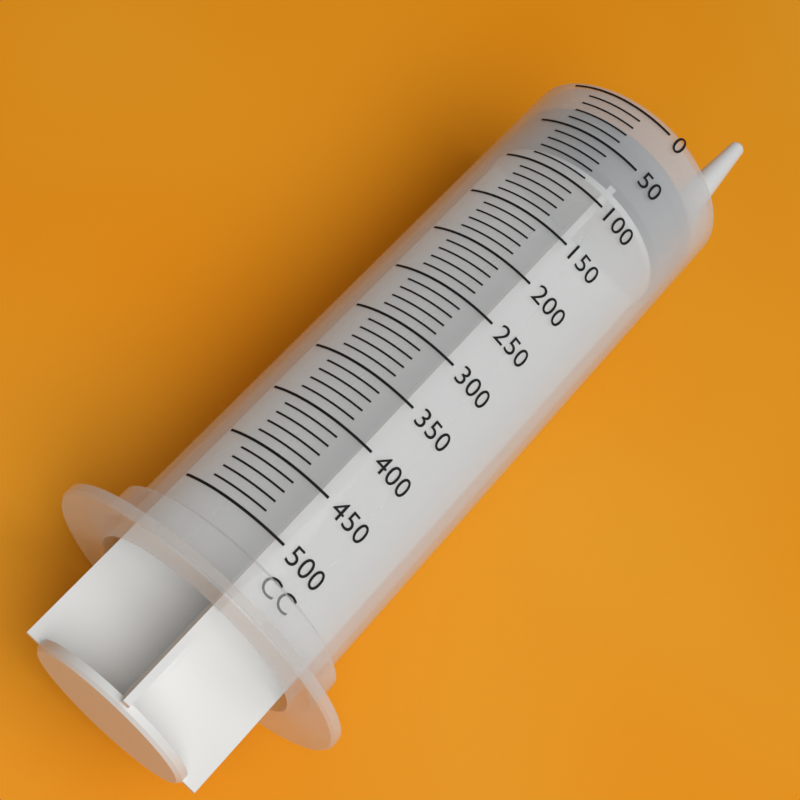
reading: 20 cc
